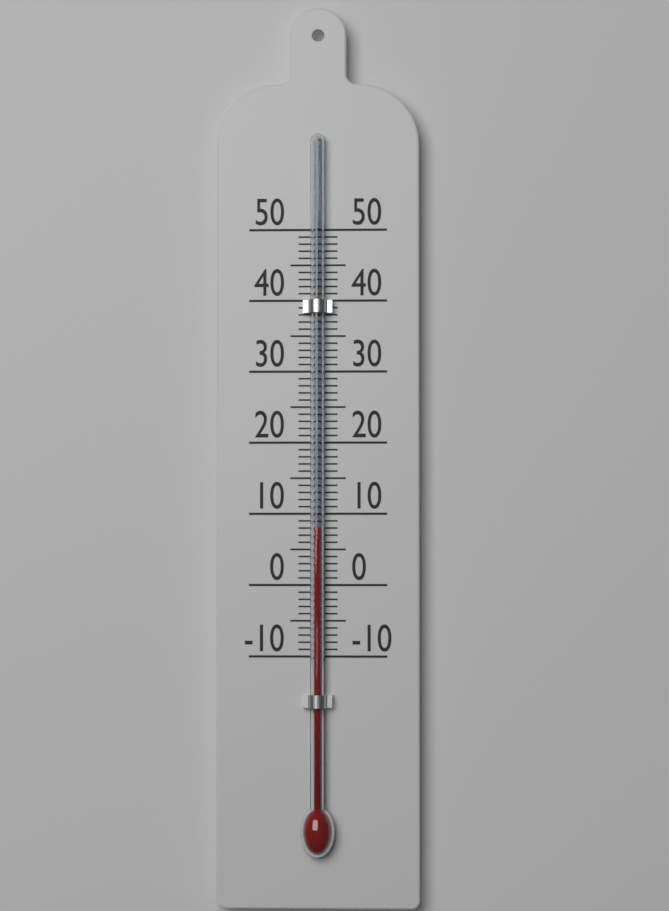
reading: 8 (no unit)
